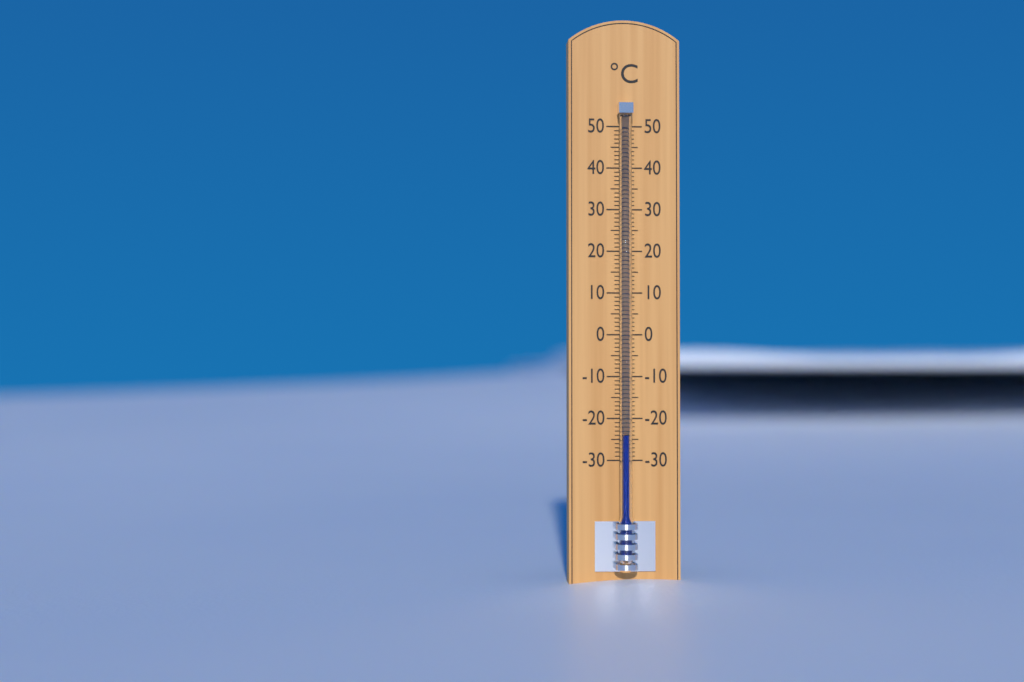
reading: -24 °C
